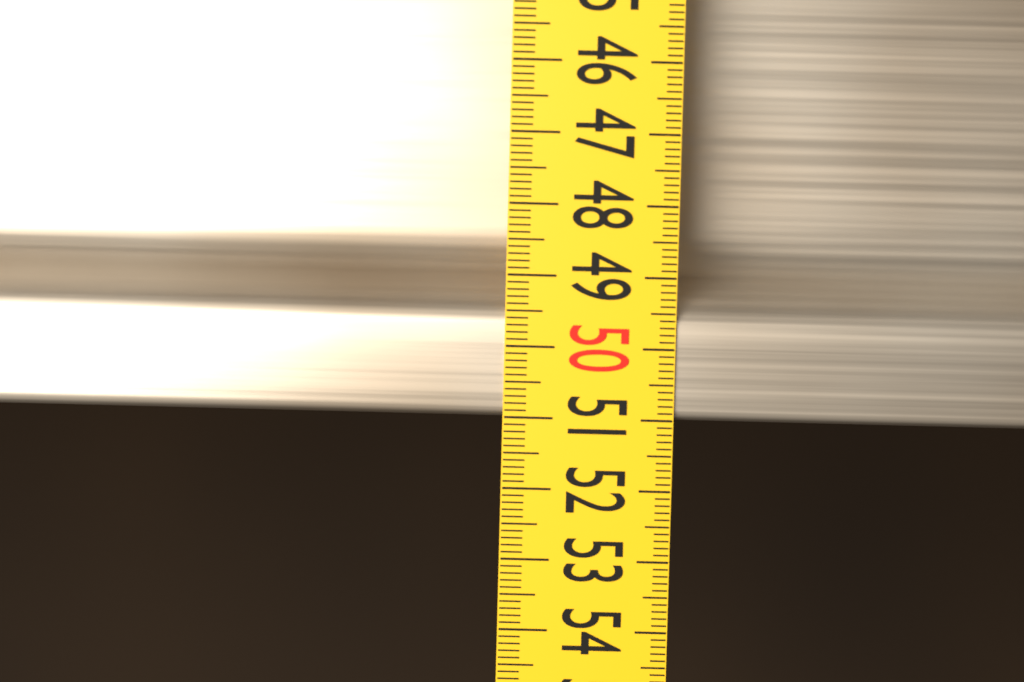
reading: 51.0 (no unit)
